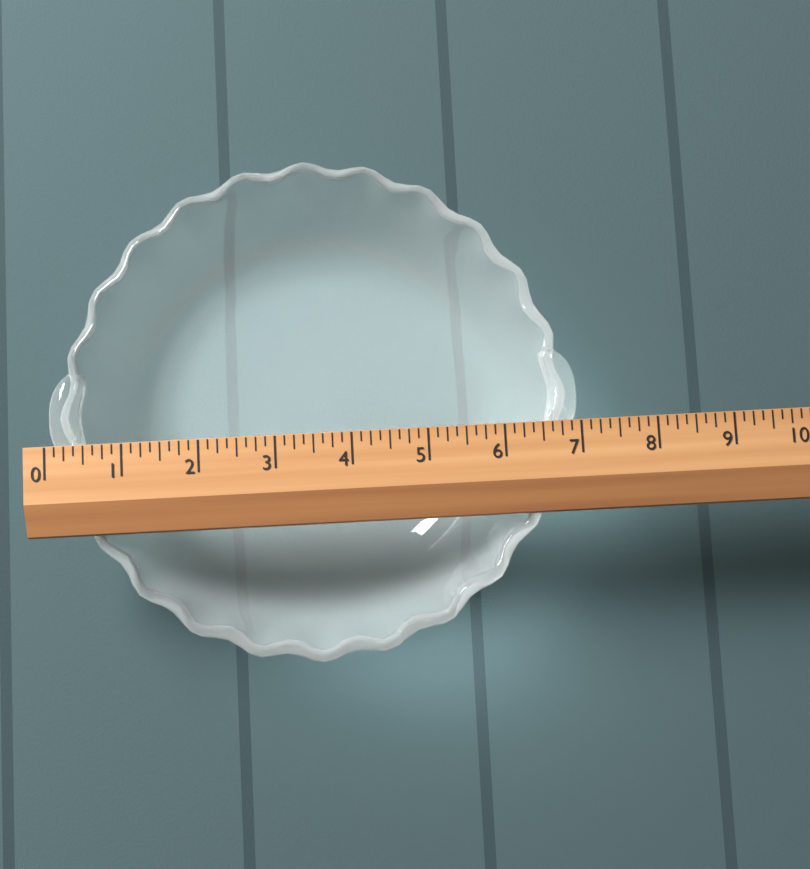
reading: 7.000 (no unit)
